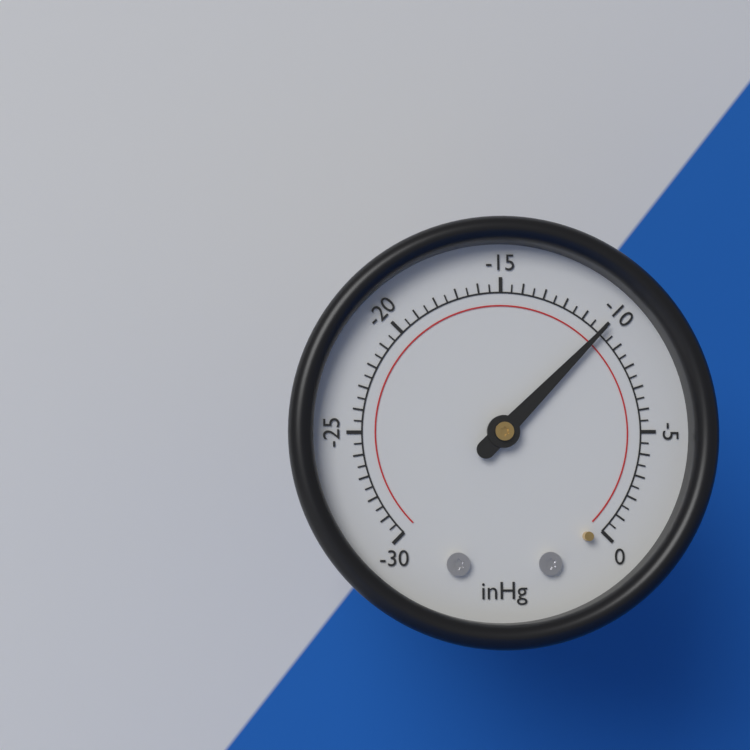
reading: -10.0 inHg
